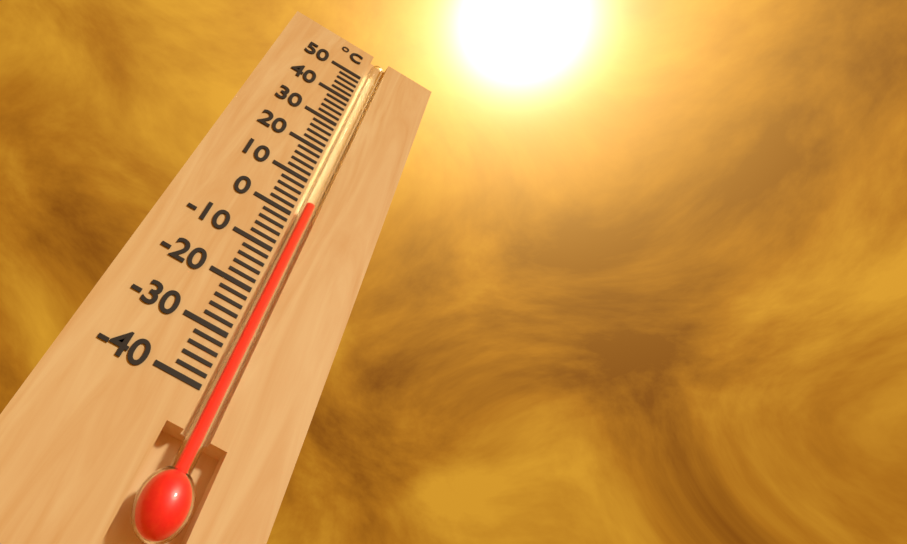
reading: 4 °C
